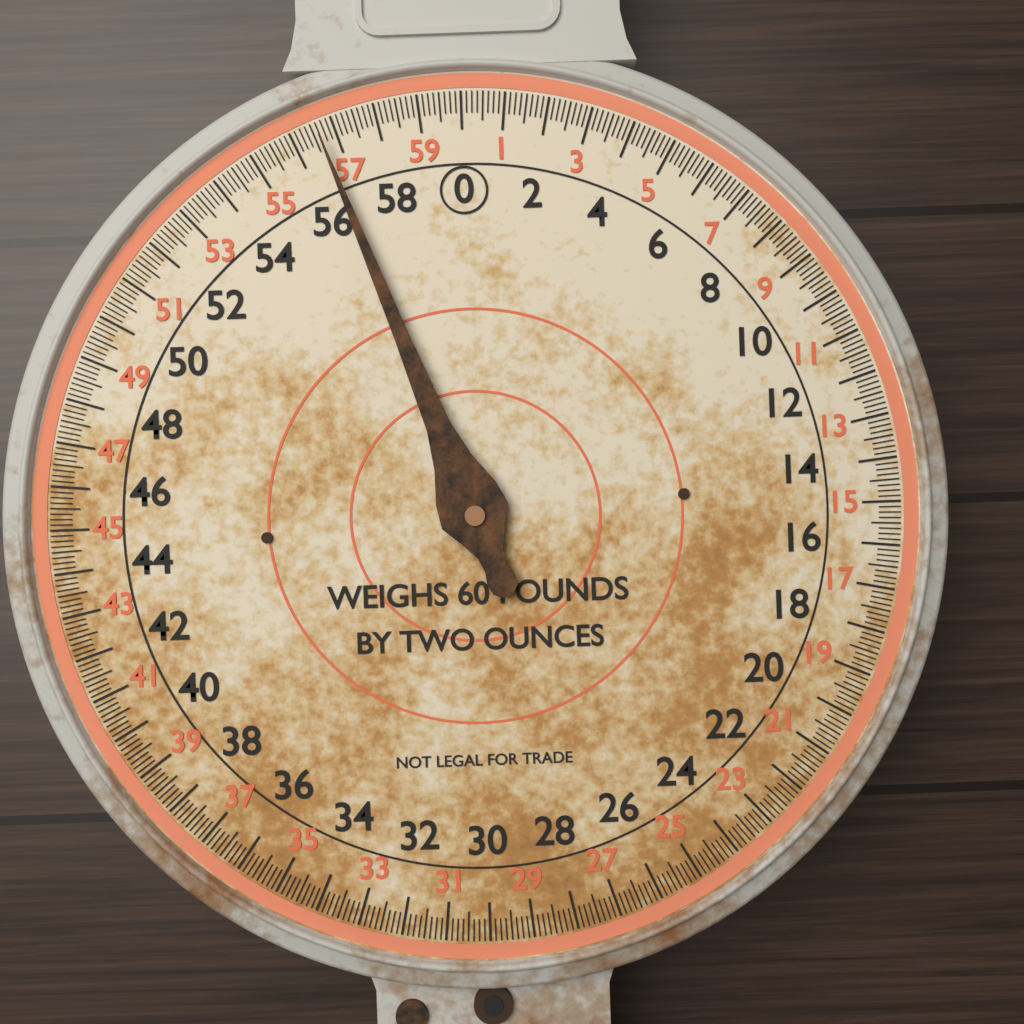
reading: 56.625 lb
